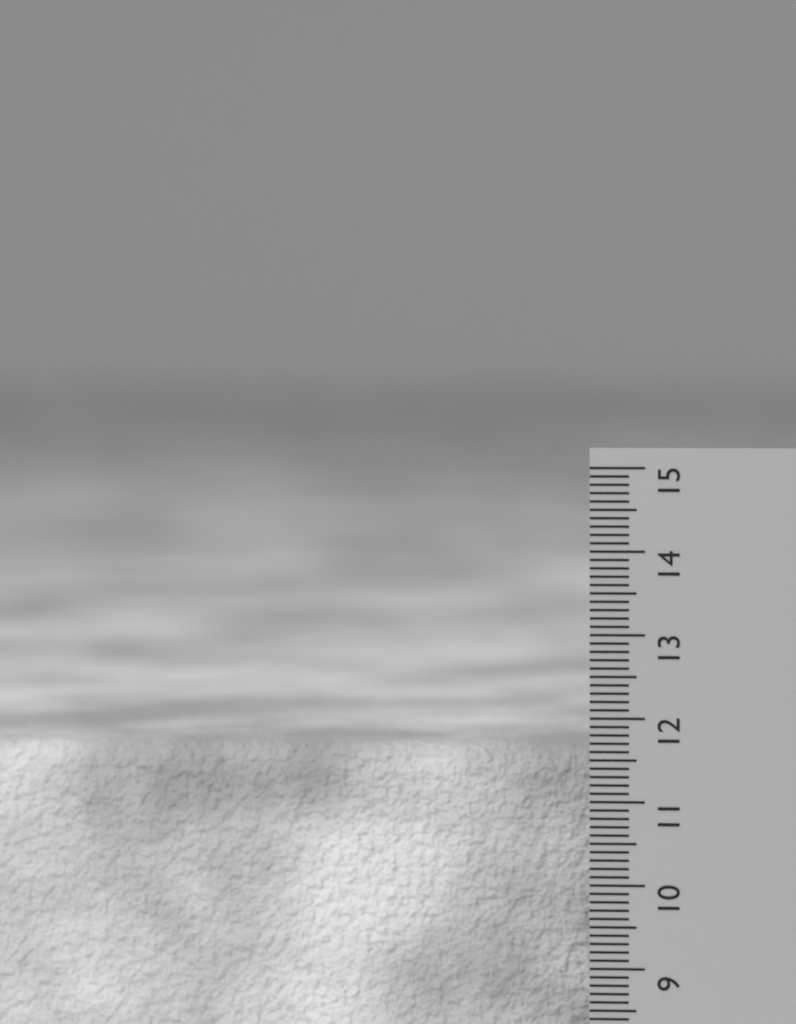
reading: 11.6 cm
